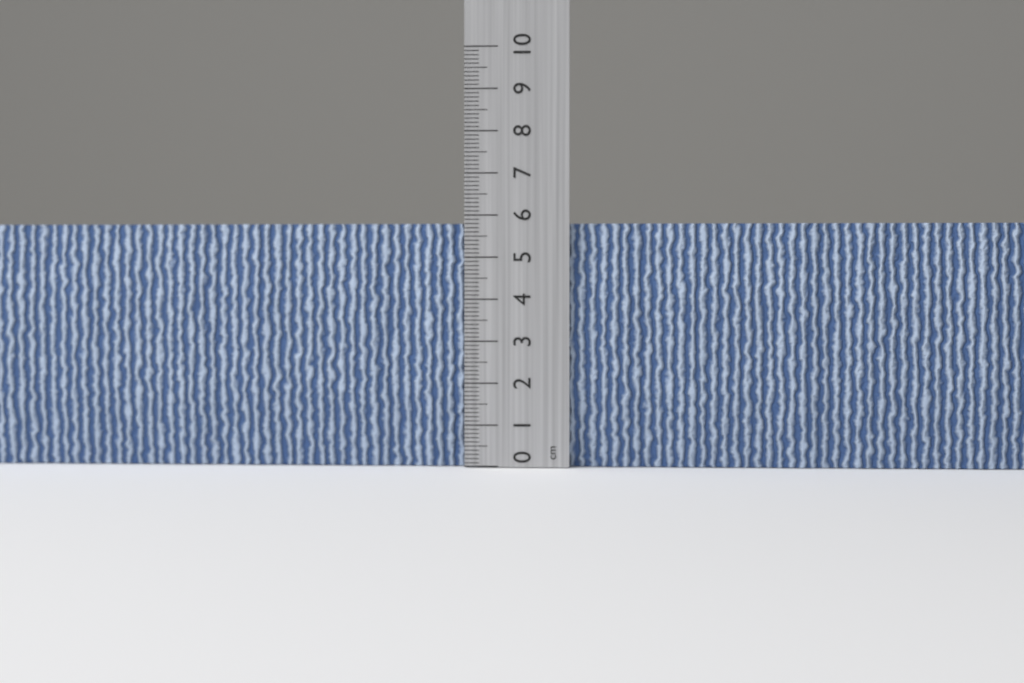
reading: 5.8 cm
